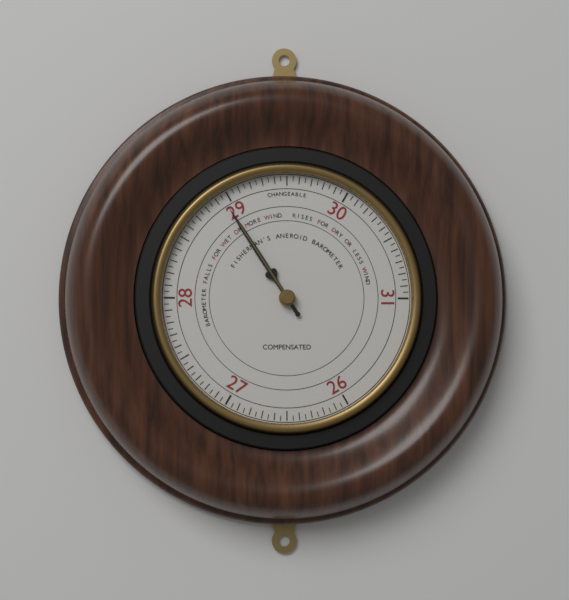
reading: 28.95 (no unit)
